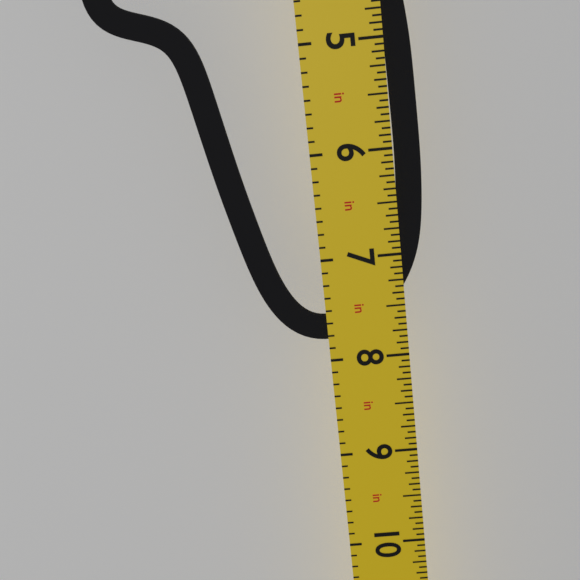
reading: 7.8125 in
